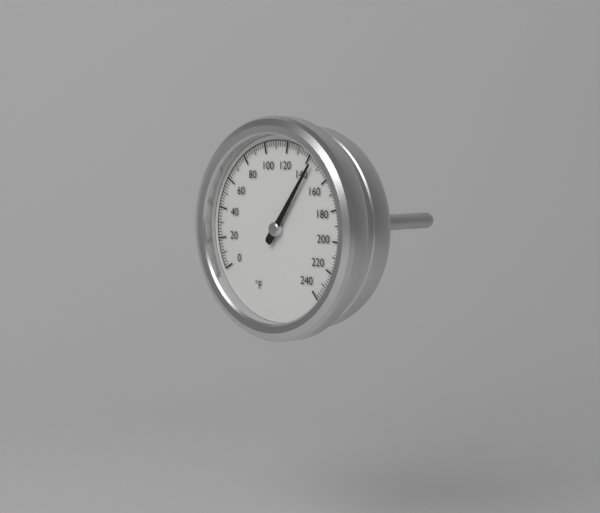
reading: 144 °F
